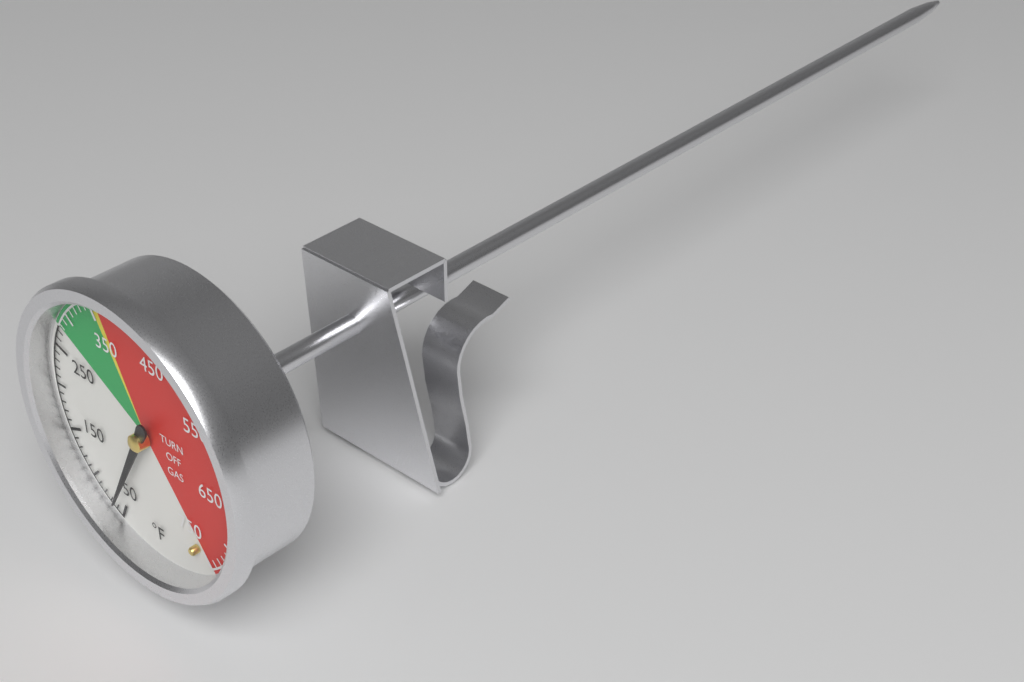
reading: 60 °F
